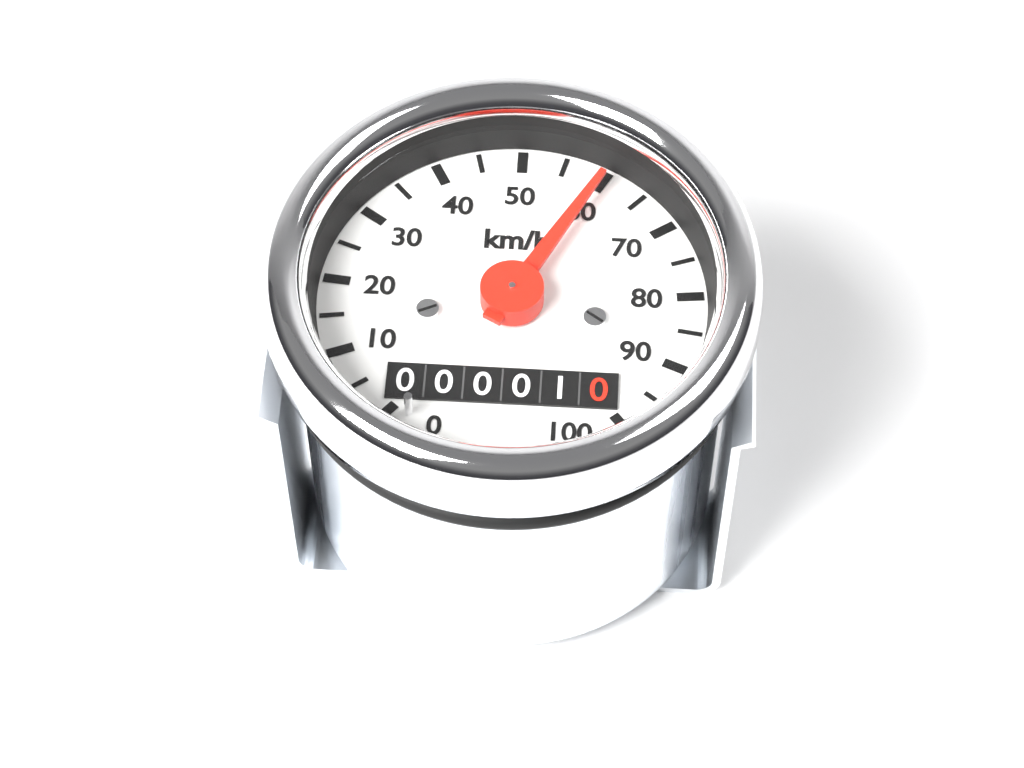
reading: 60 km/h
